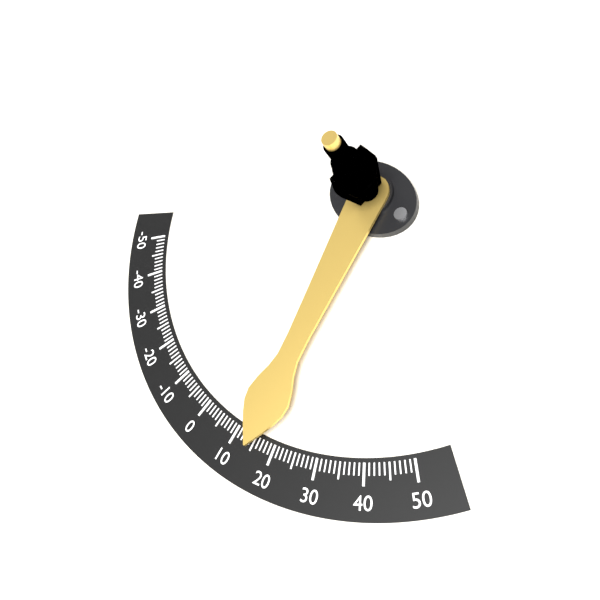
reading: 15 (no unit)
